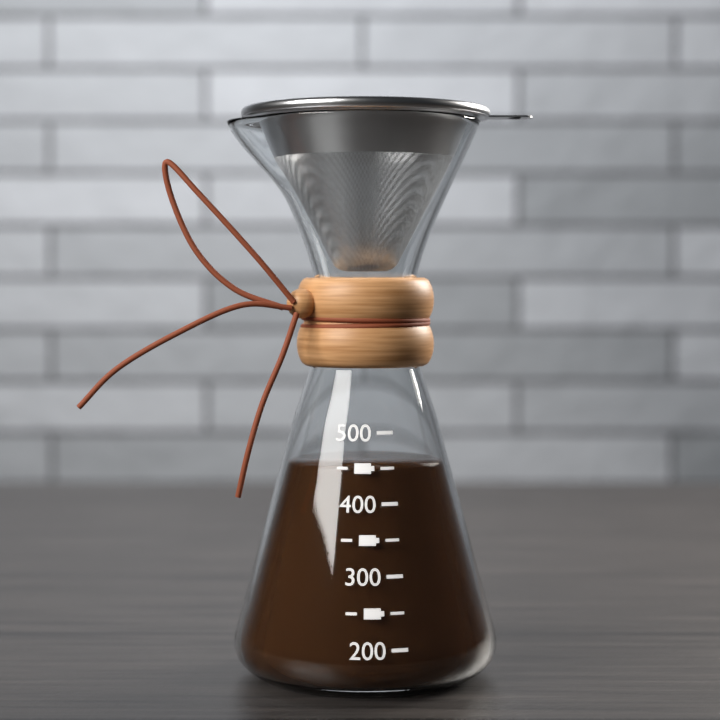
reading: 450 (no unit)
